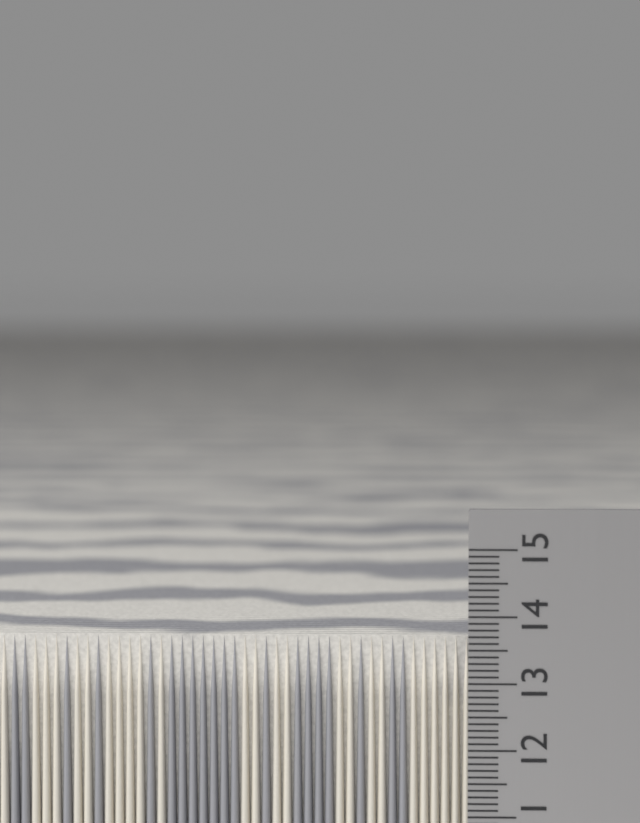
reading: 13.6 cm
